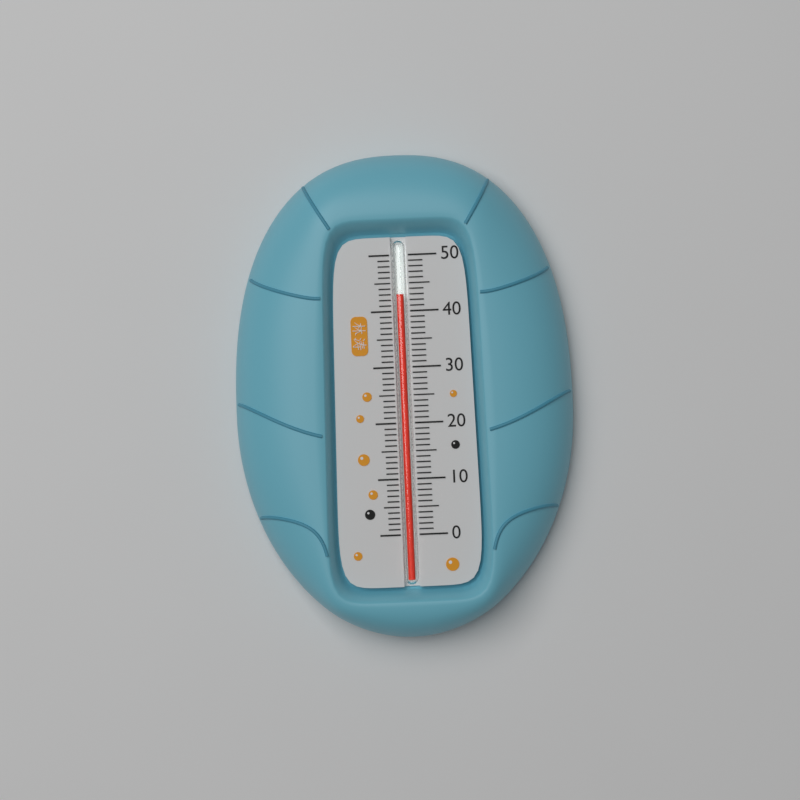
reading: 43 (no unit)
